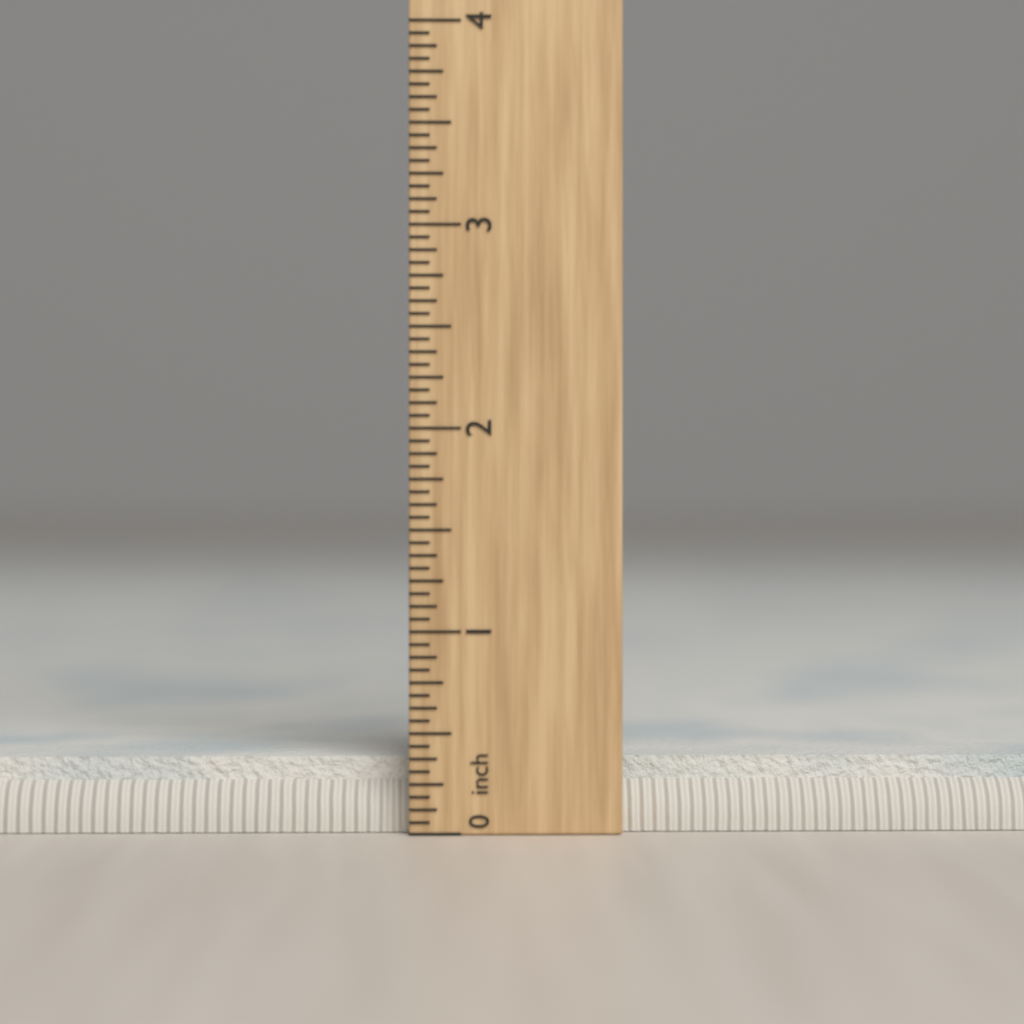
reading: 0.3750 in
